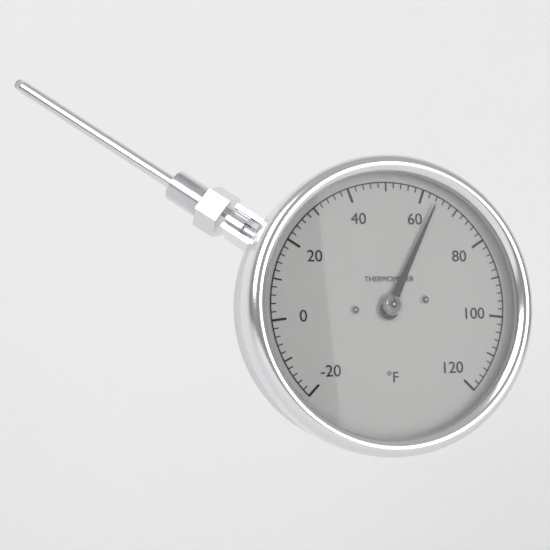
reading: 64 °F
